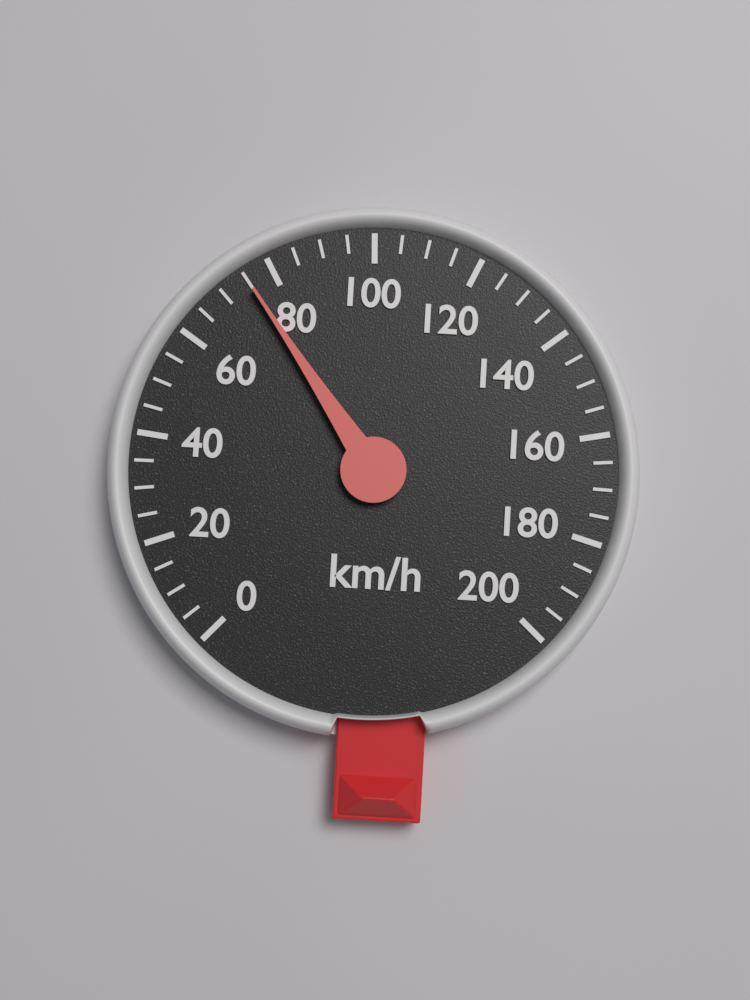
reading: 75 km/h
